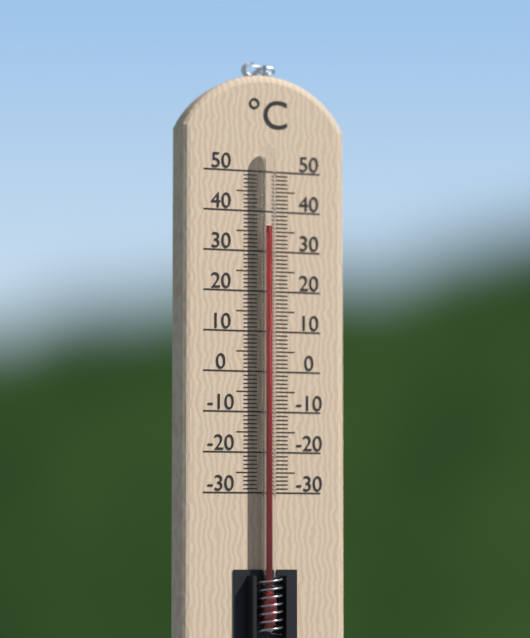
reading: 36 °C
